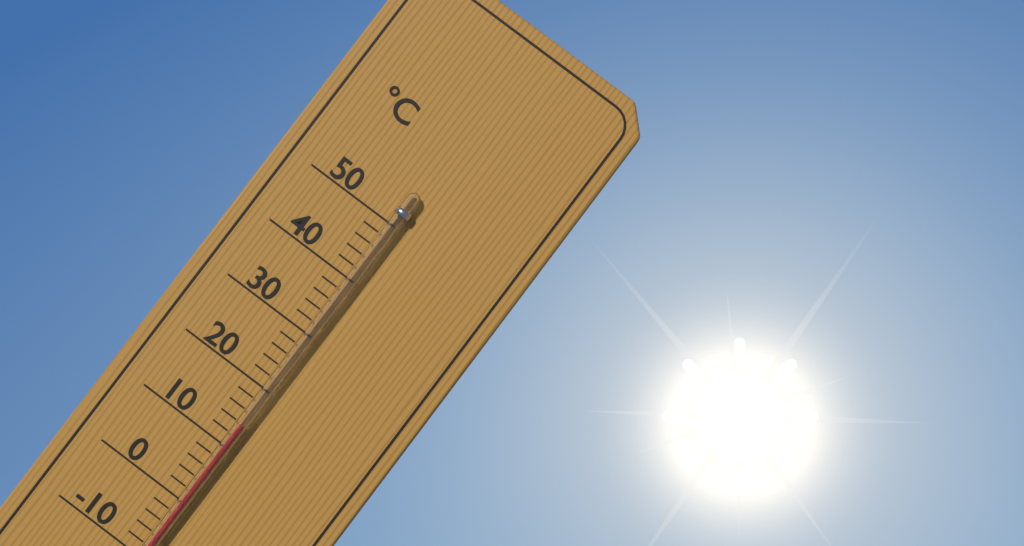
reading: 14 °C
